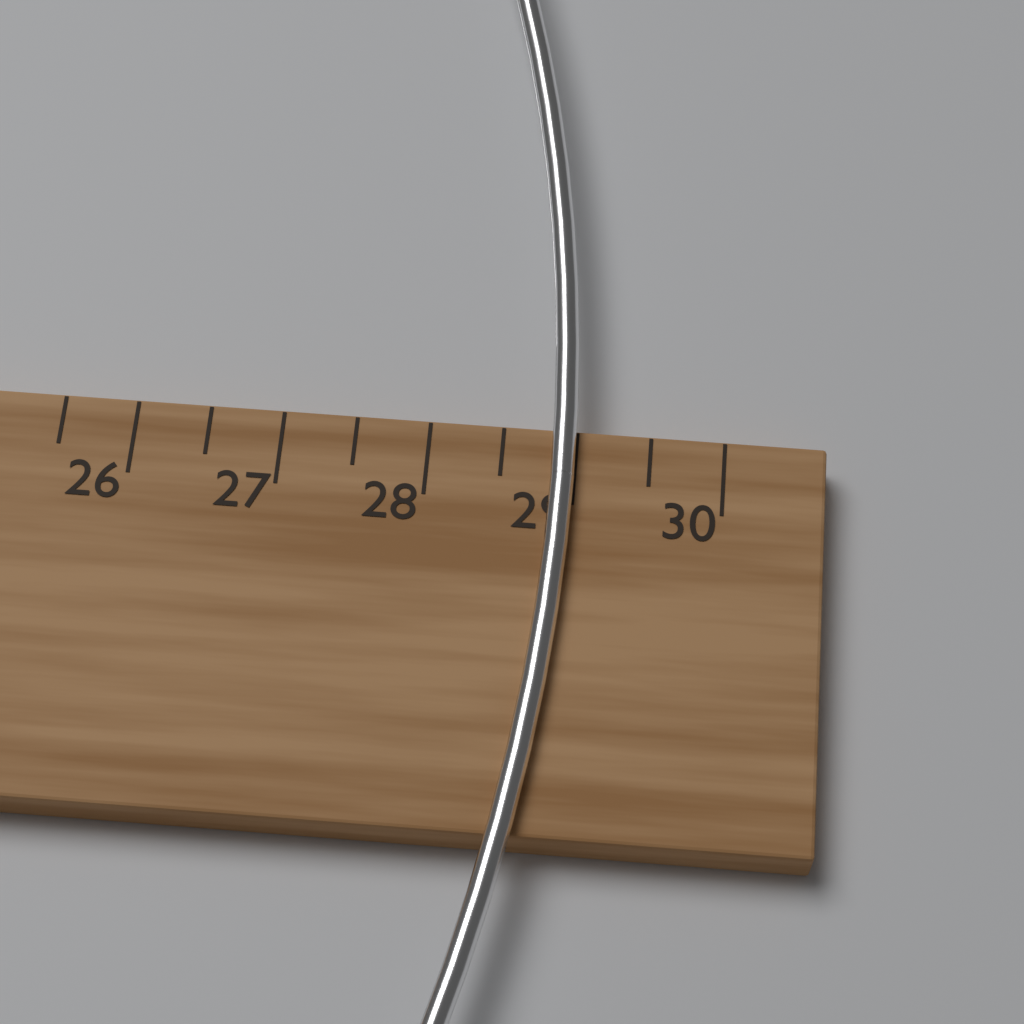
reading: 29.0 cm
